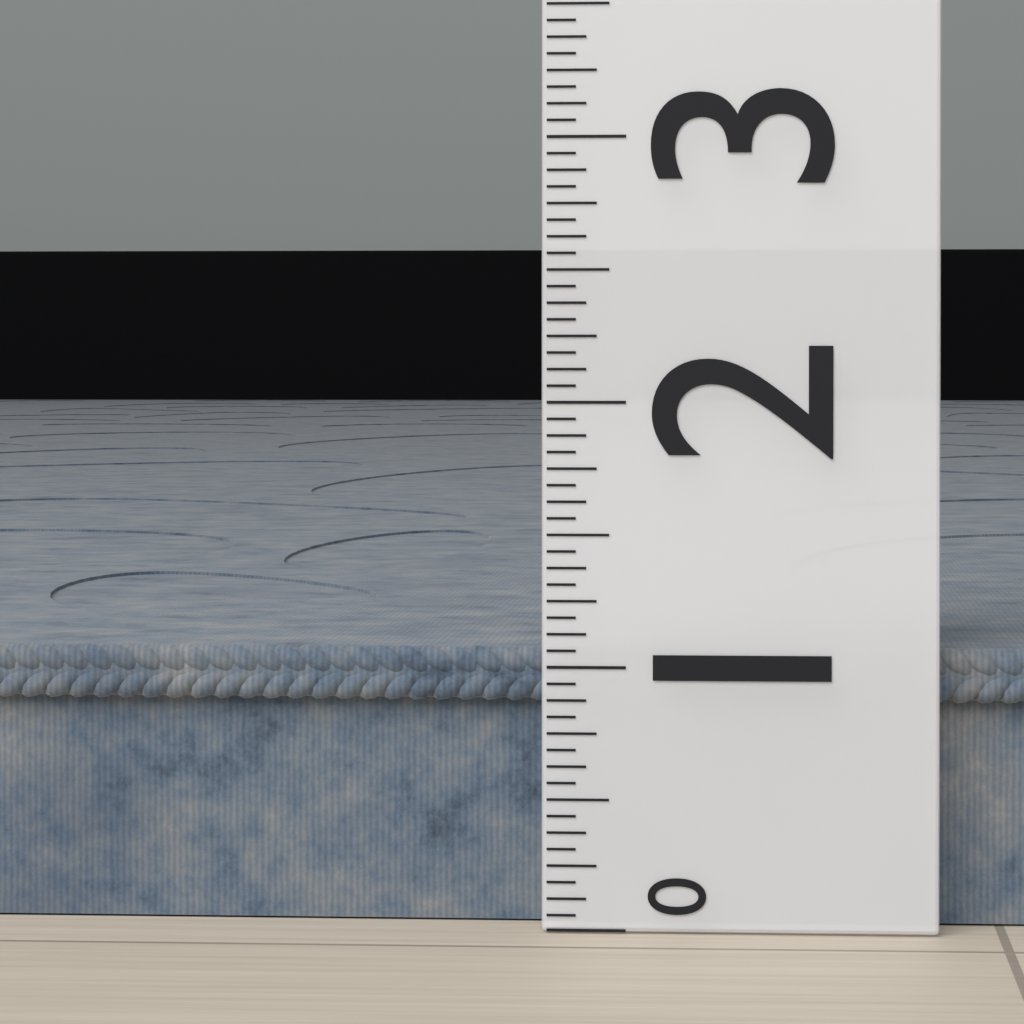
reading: 1.0625 (no unit)
